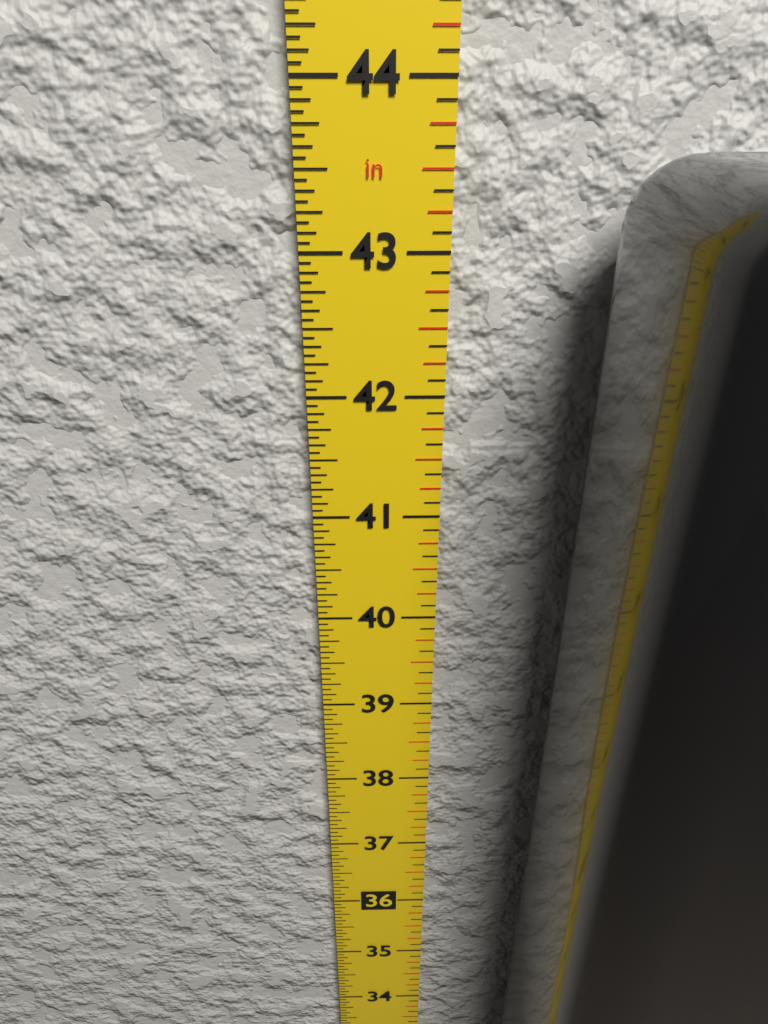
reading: 43.6250 in
